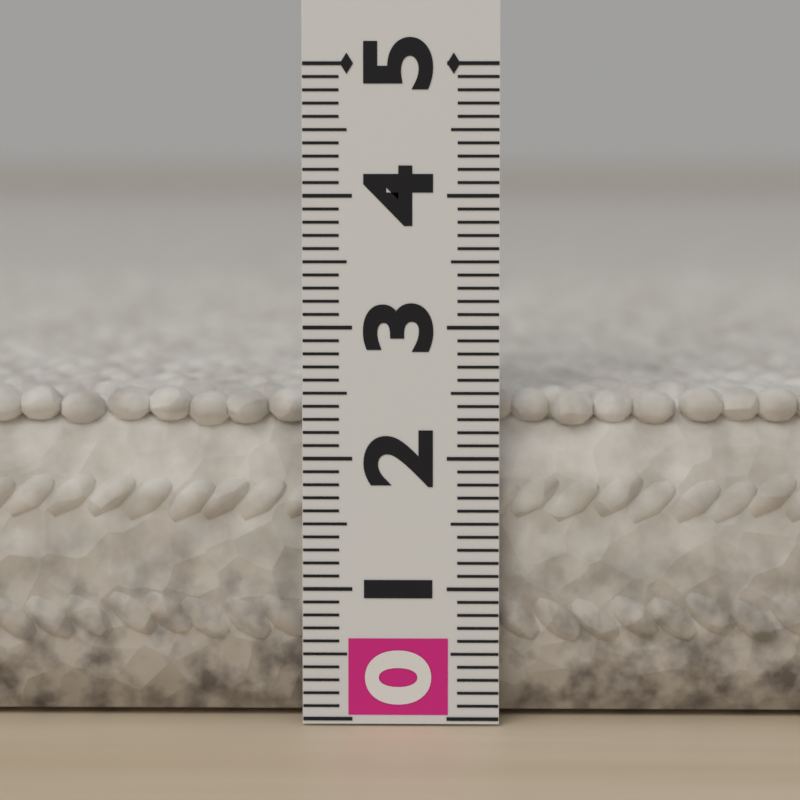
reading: 2.5 (no unit)
